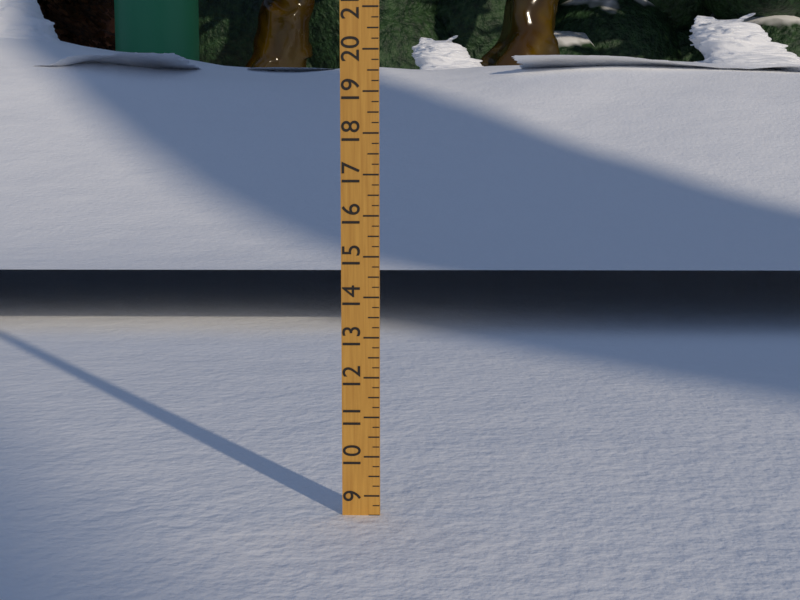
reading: 8.50 (no unit)
